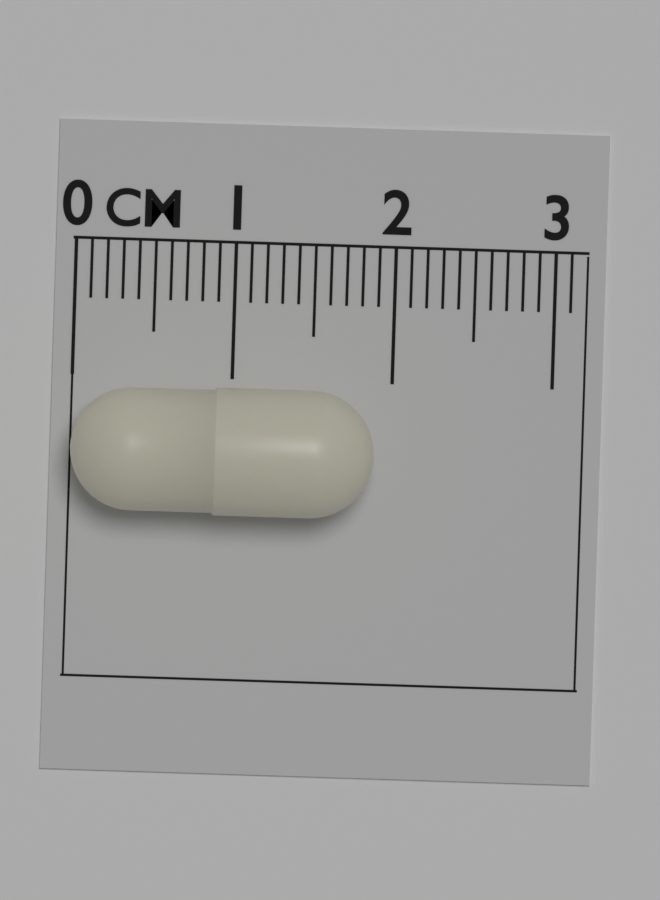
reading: 1.9 cm
